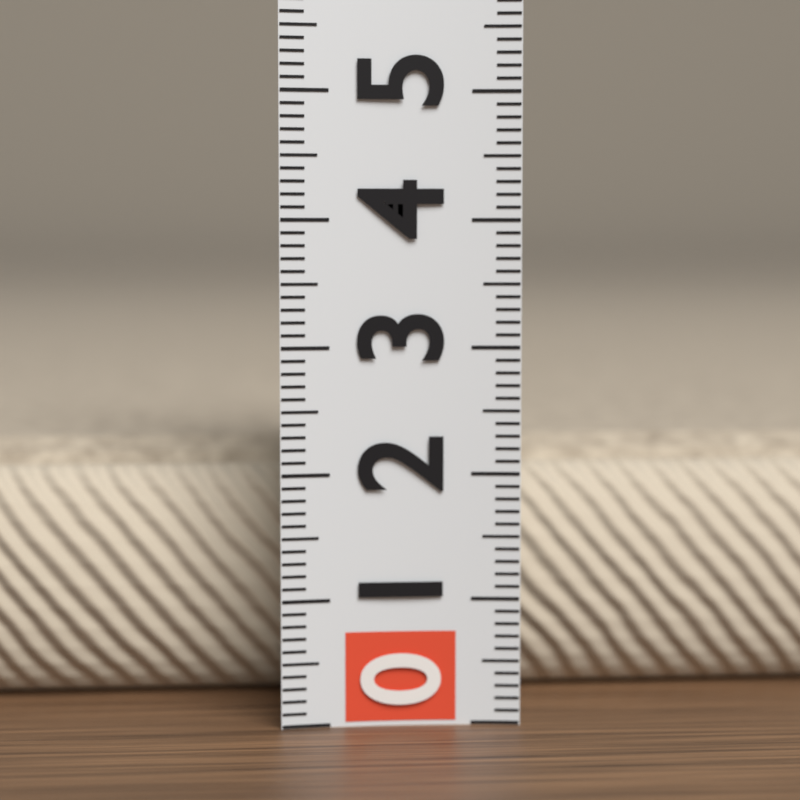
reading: 2.1 (no unit)
